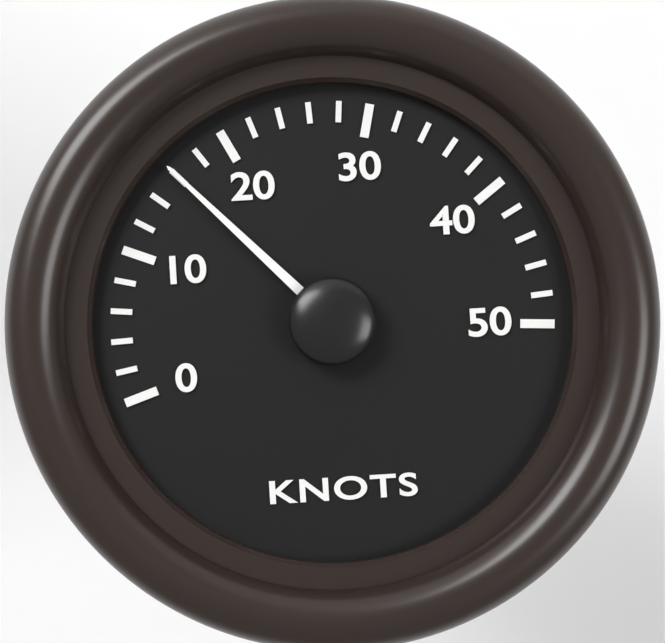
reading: 16 knots
